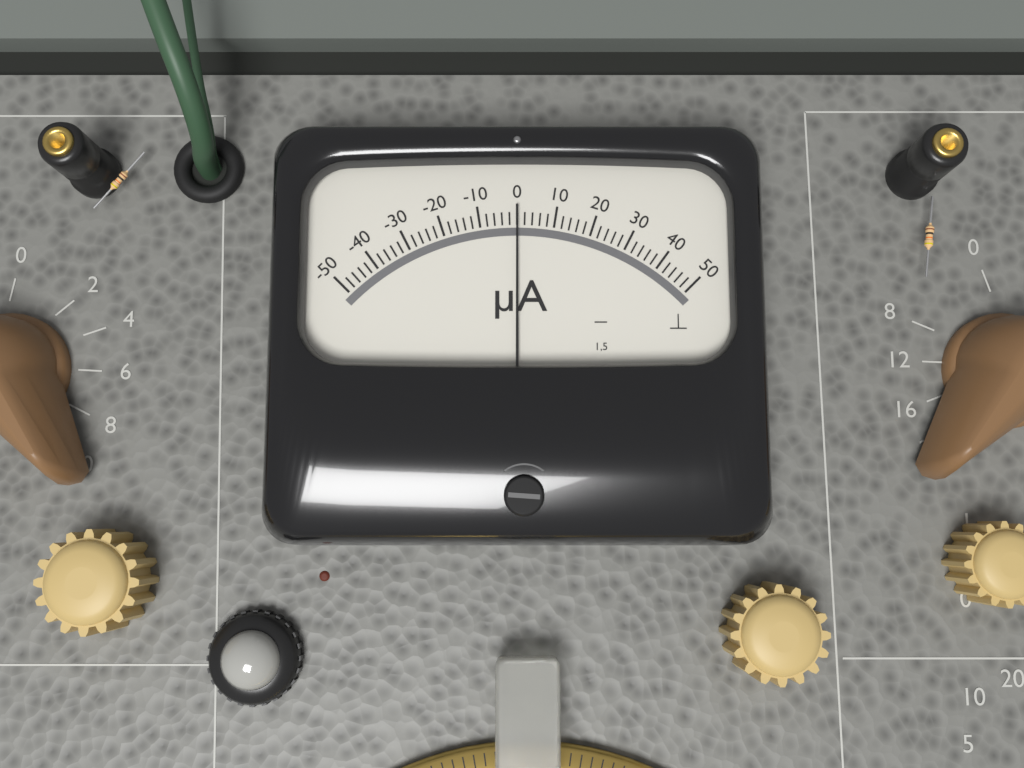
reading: 0 µA
